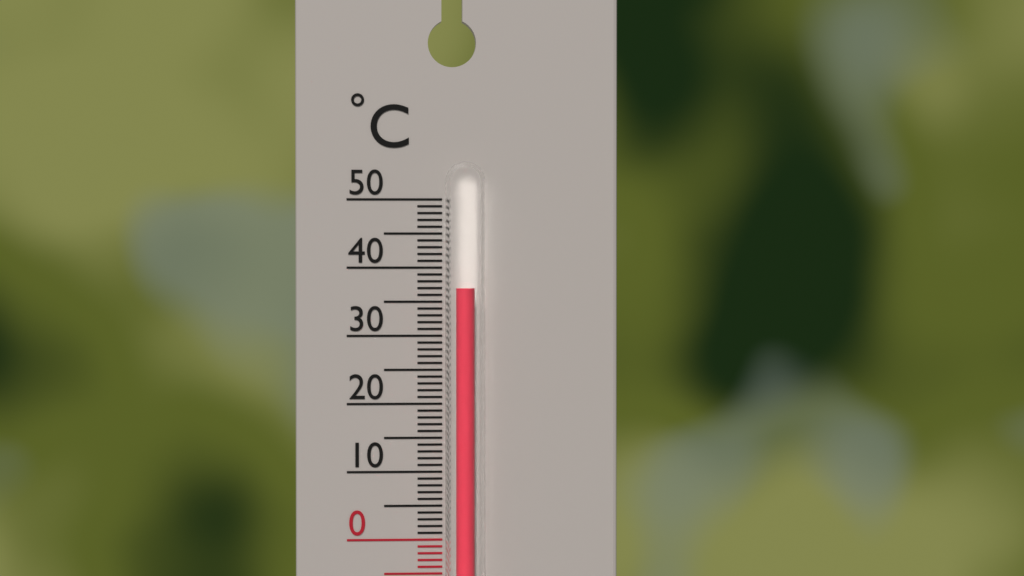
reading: 37 °C
